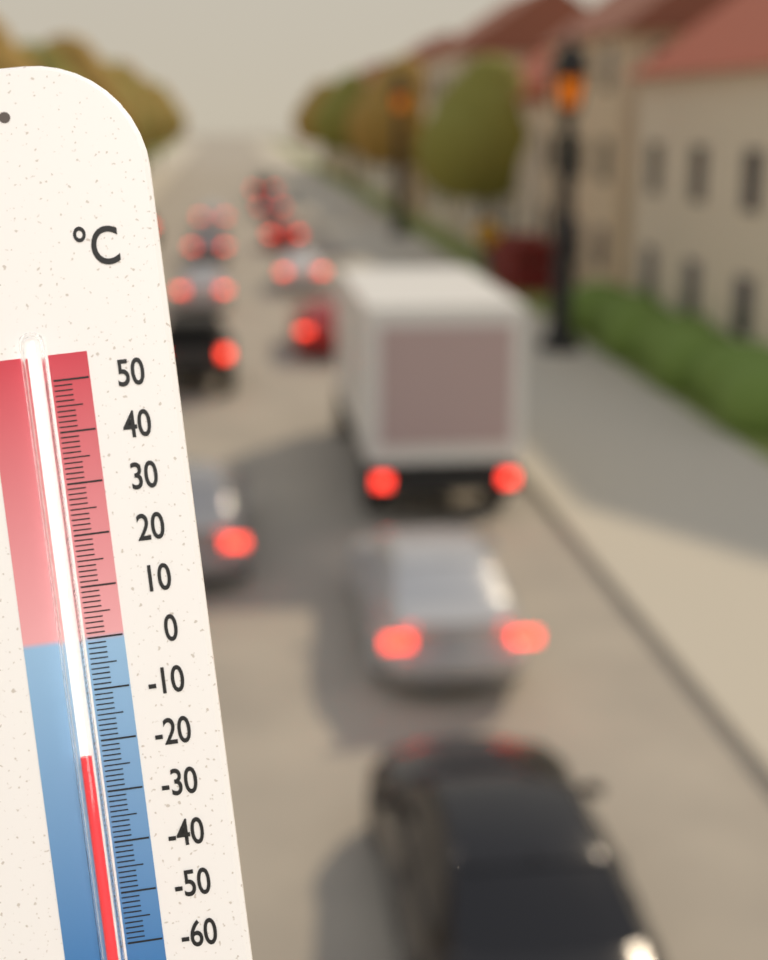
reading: -22 °C
